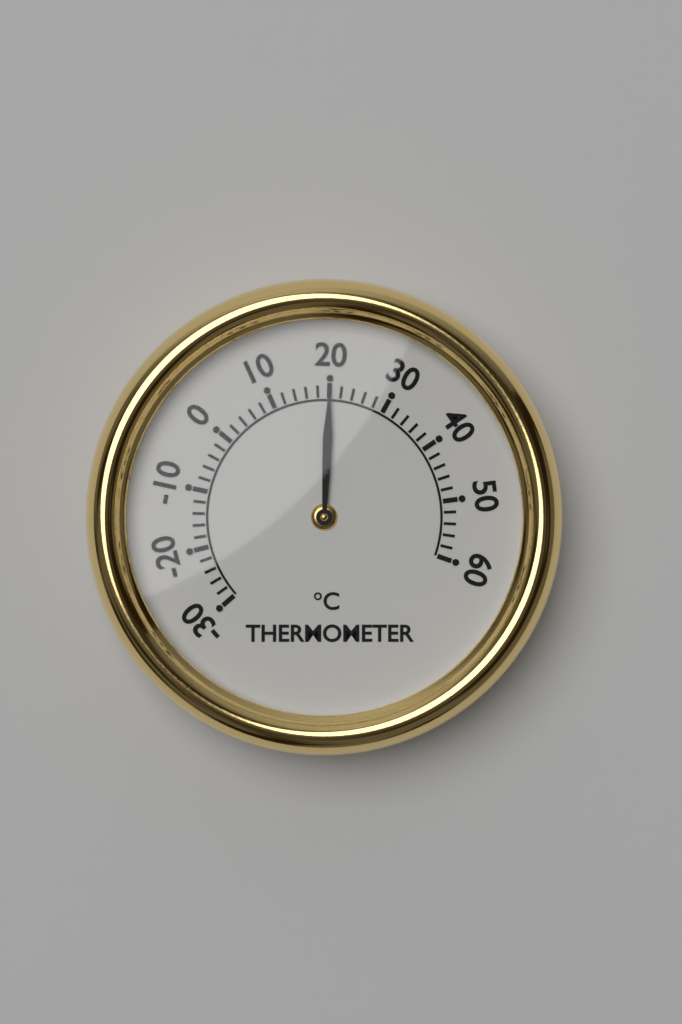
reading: 20 °C
